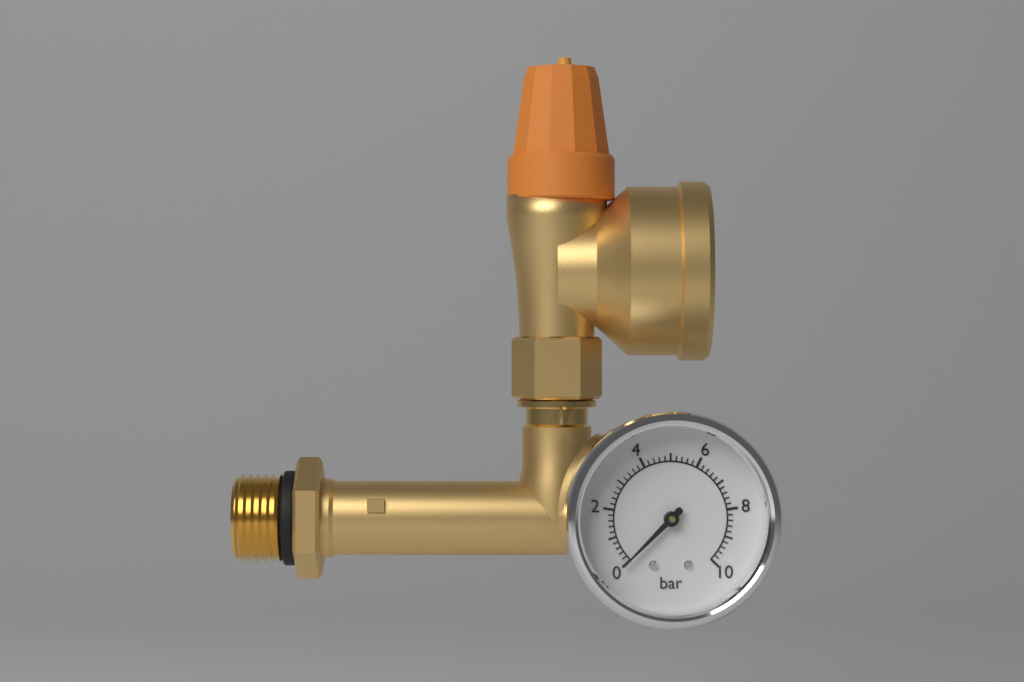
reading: 0.0 bar
